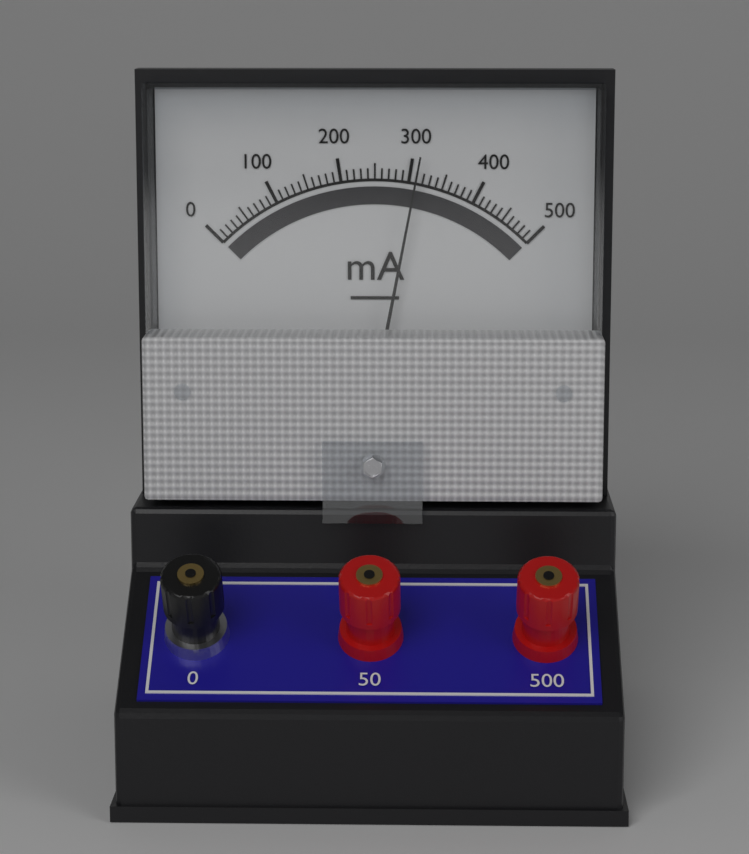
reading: 310 mA
